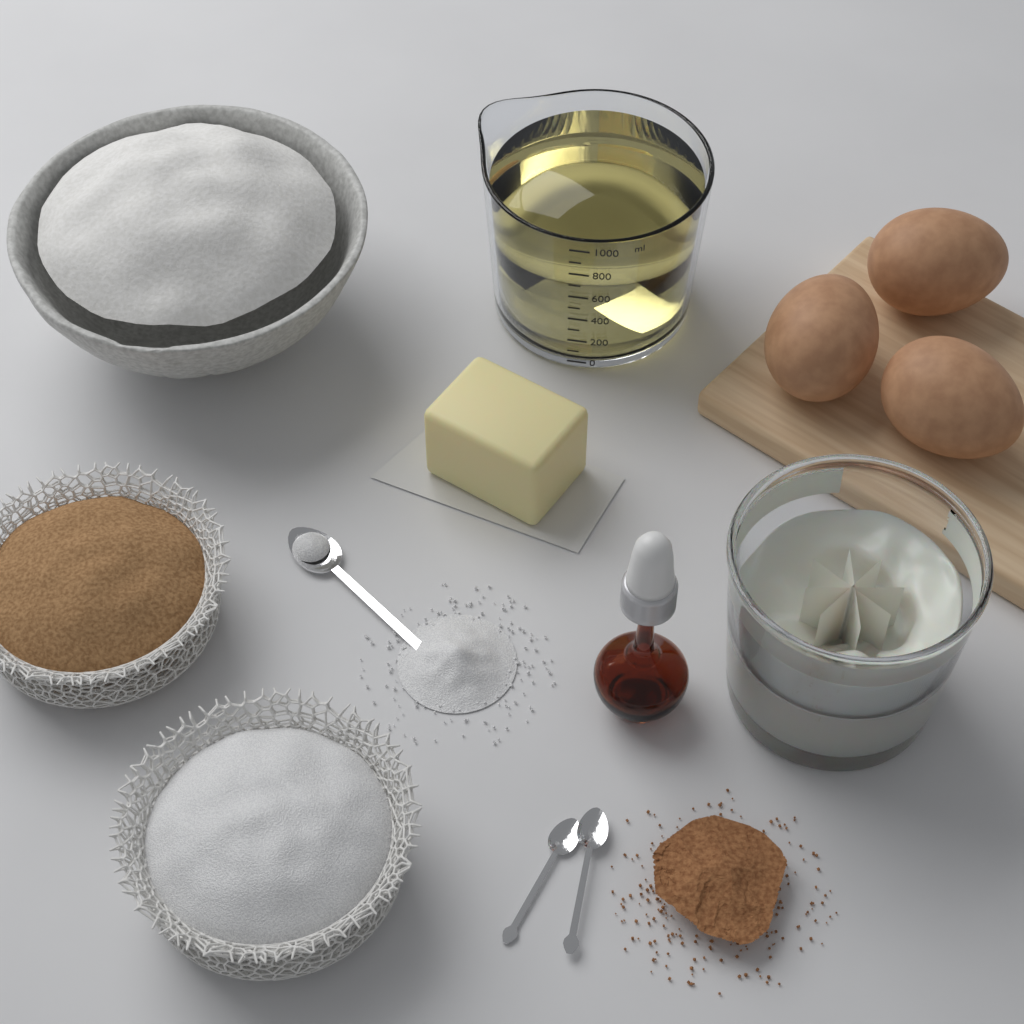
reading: 950 ml
